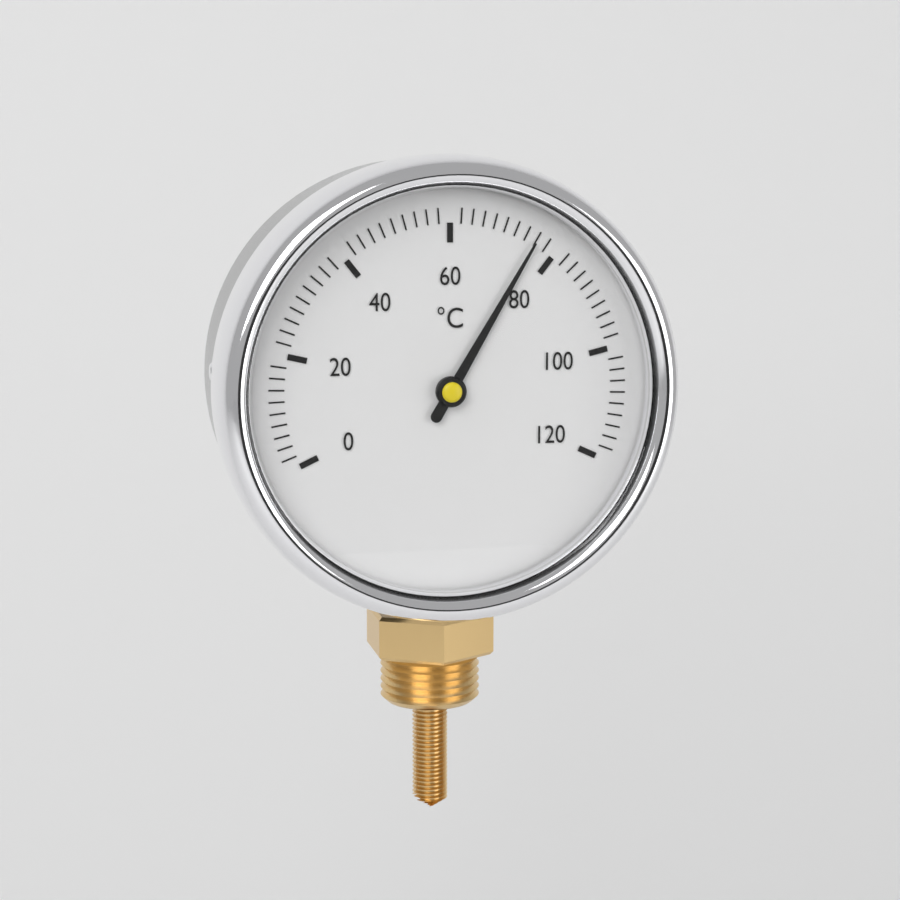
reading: 76 °C
